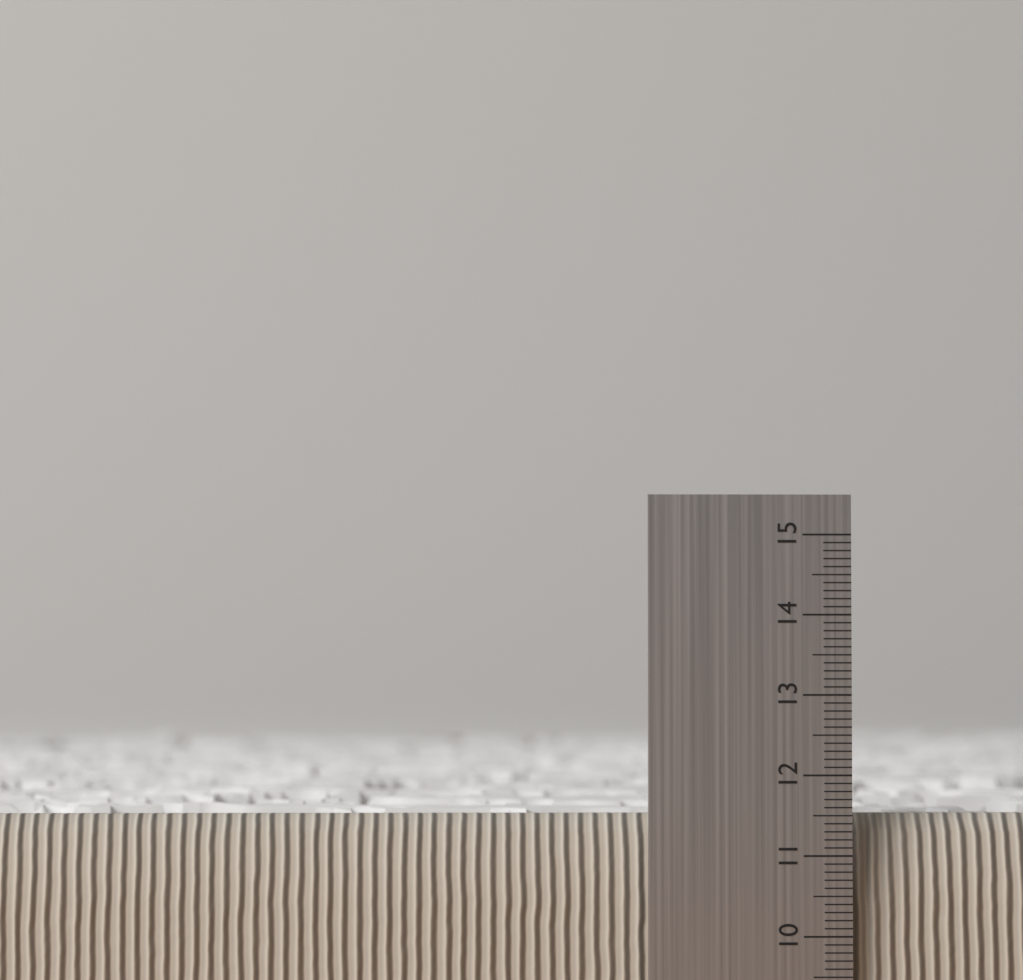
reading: 11.5 (no unit)
